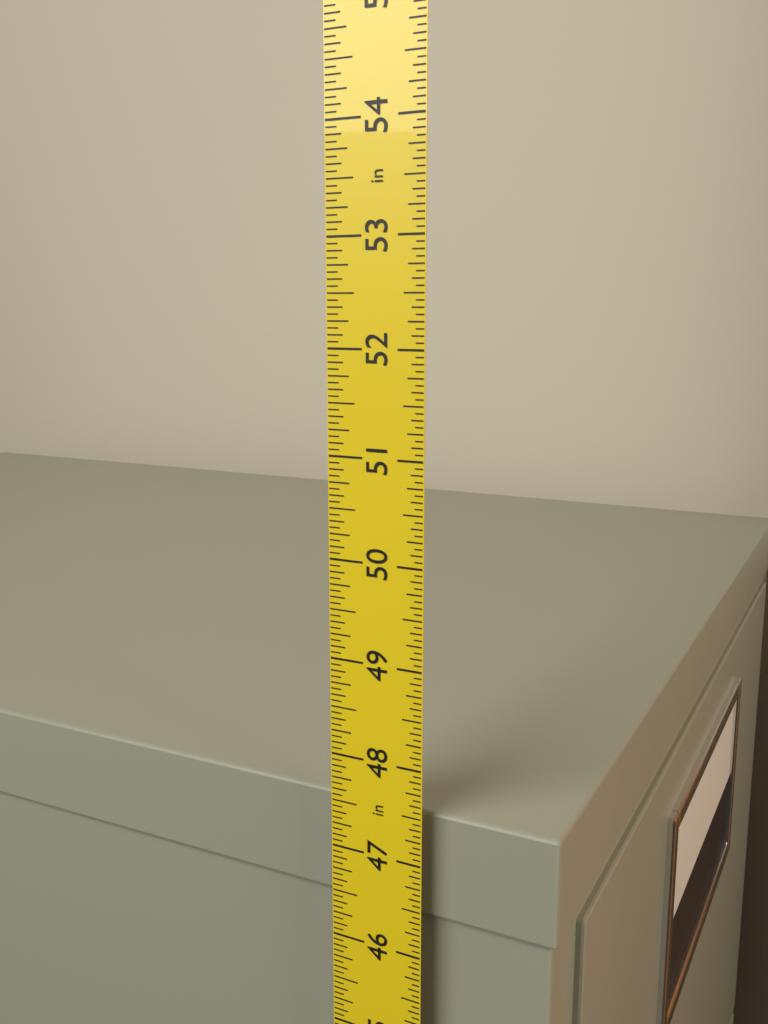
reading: 47.5000 in
